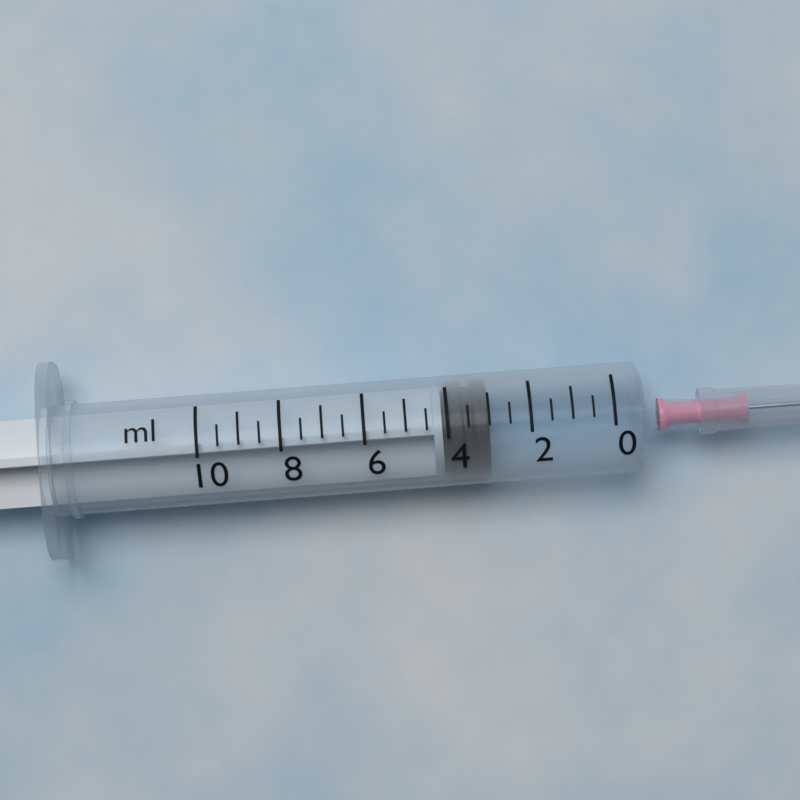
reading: 3.0 ml
